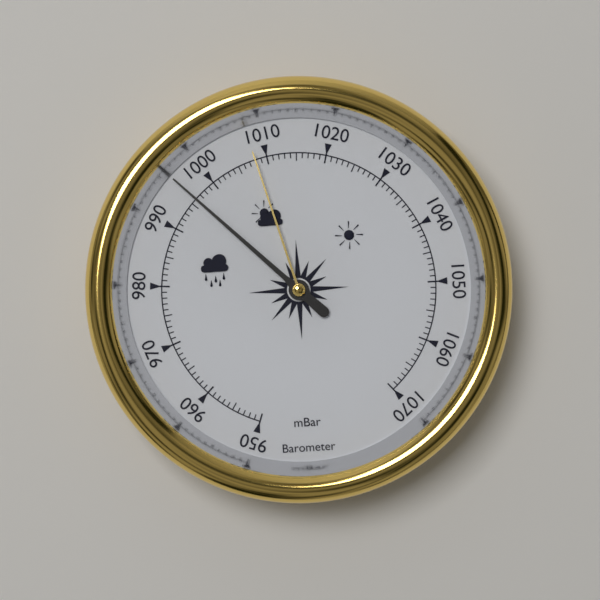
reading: 996 mbar
